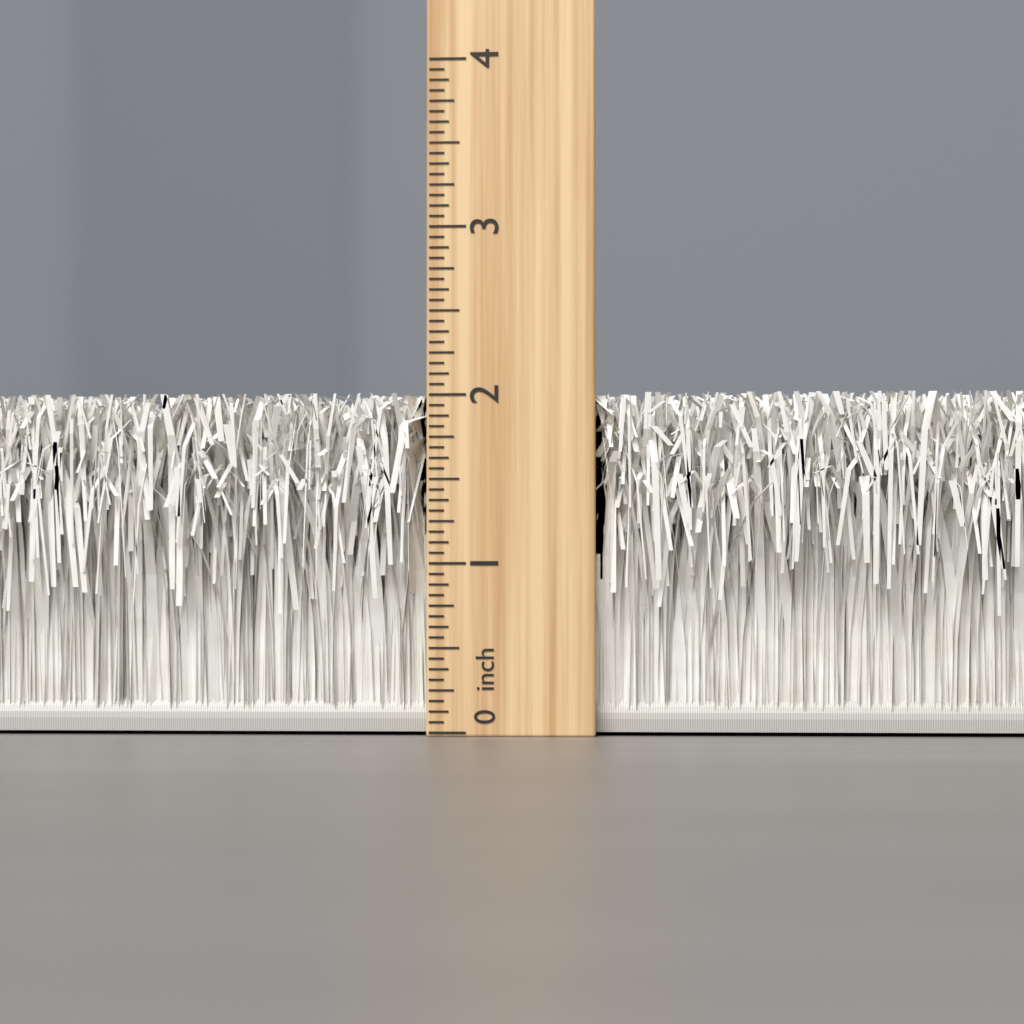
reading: 2.0000 inch
